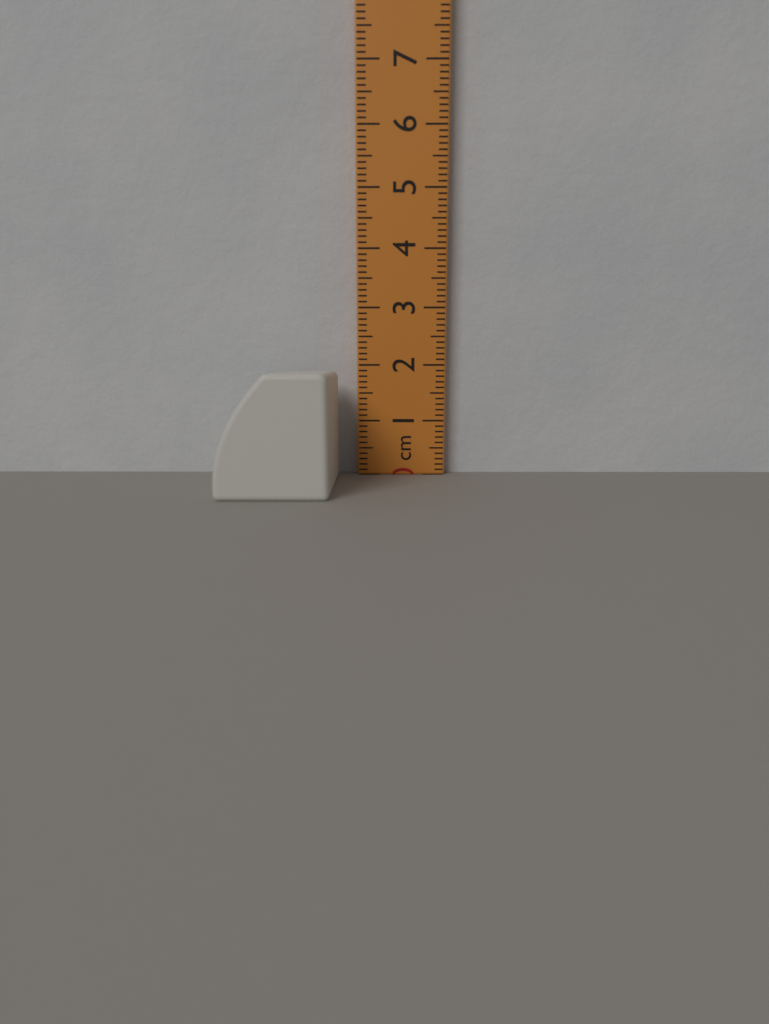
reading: 1.9 cm
